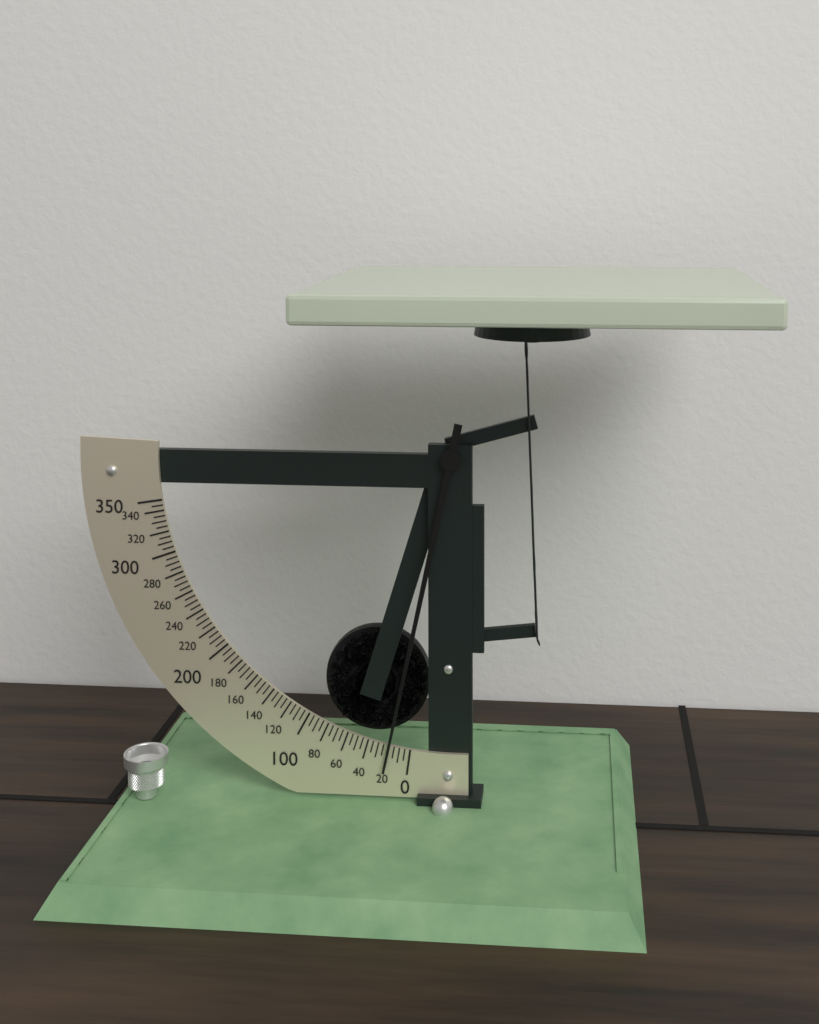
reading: 20 (no unit)
